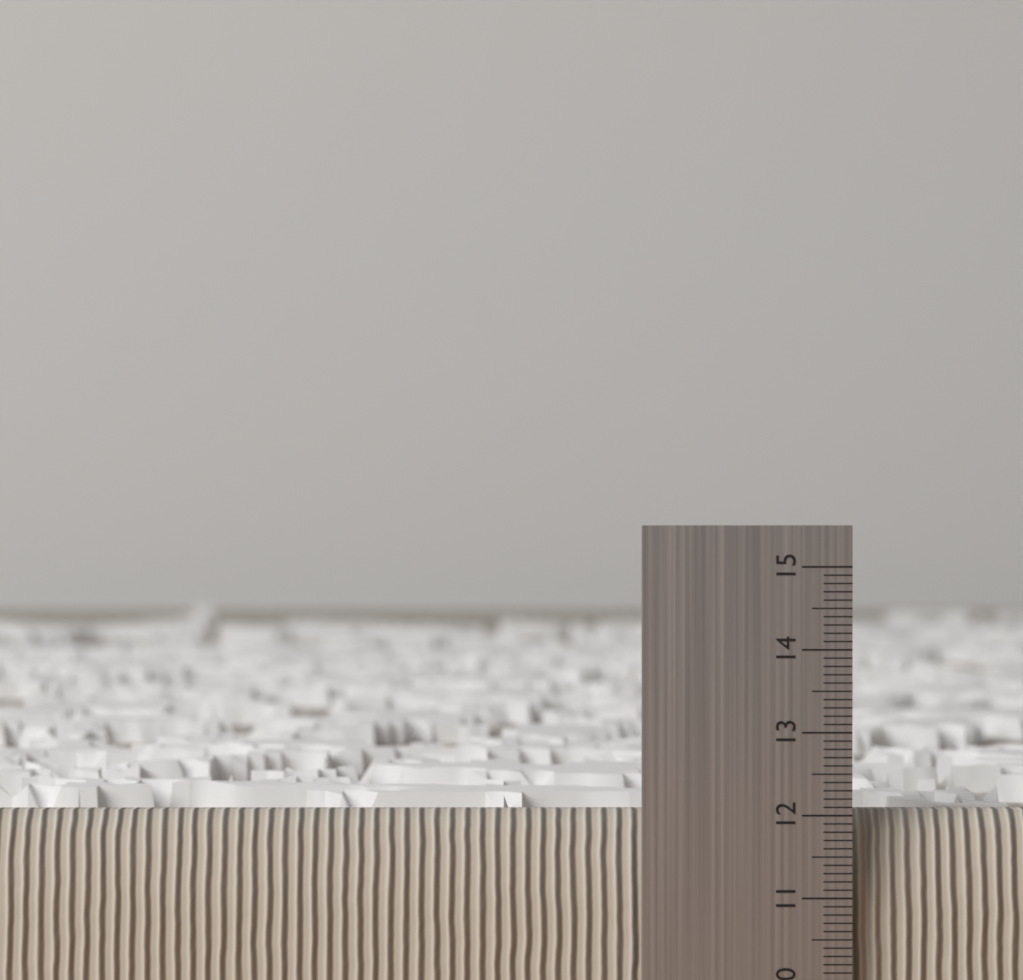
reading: 12.0 (no unit)
